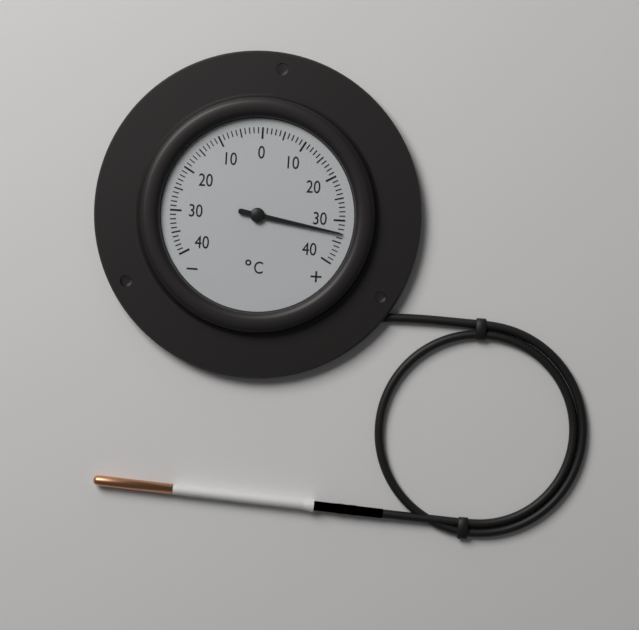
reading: 33 °C
